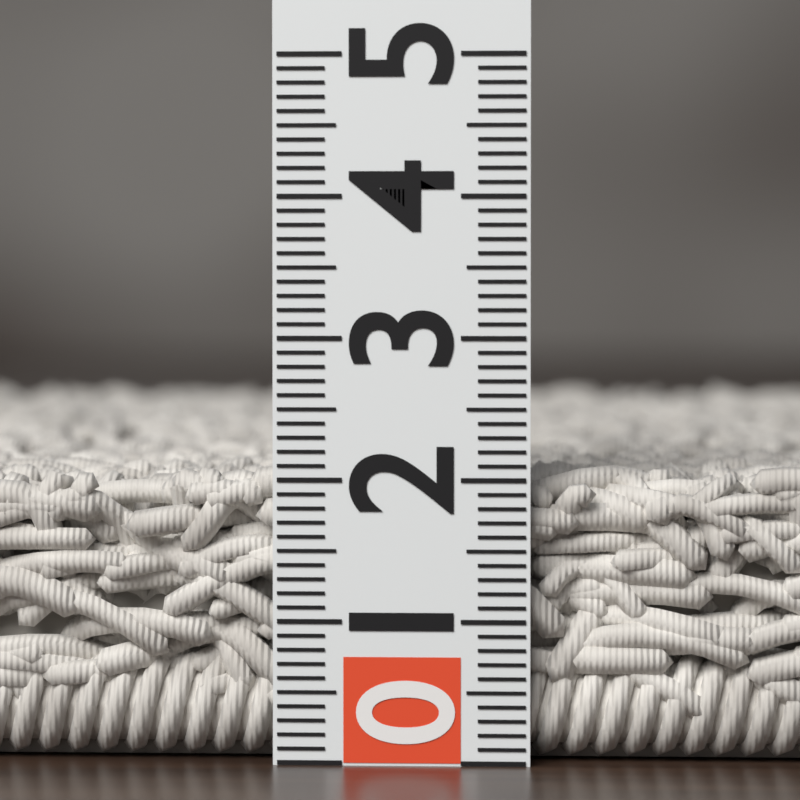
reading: 2.1 (no unit)
